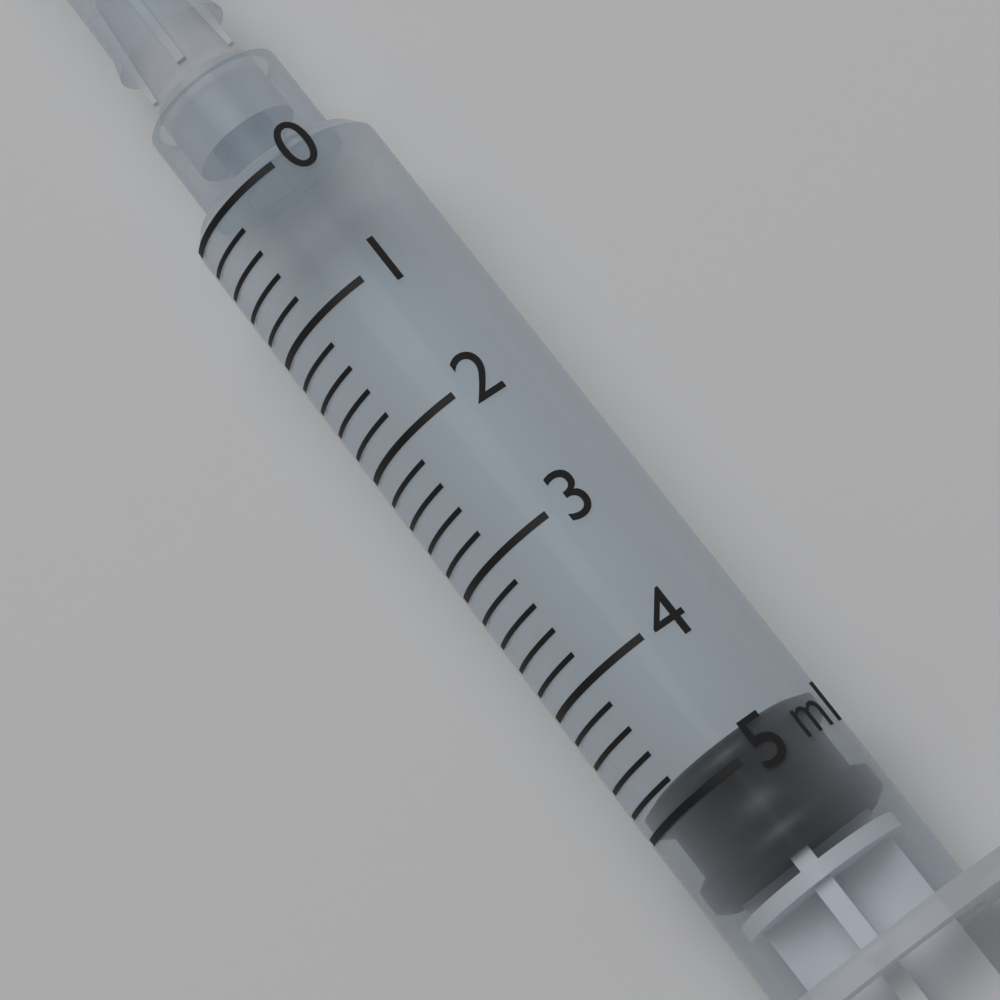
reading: 4.8 ml
